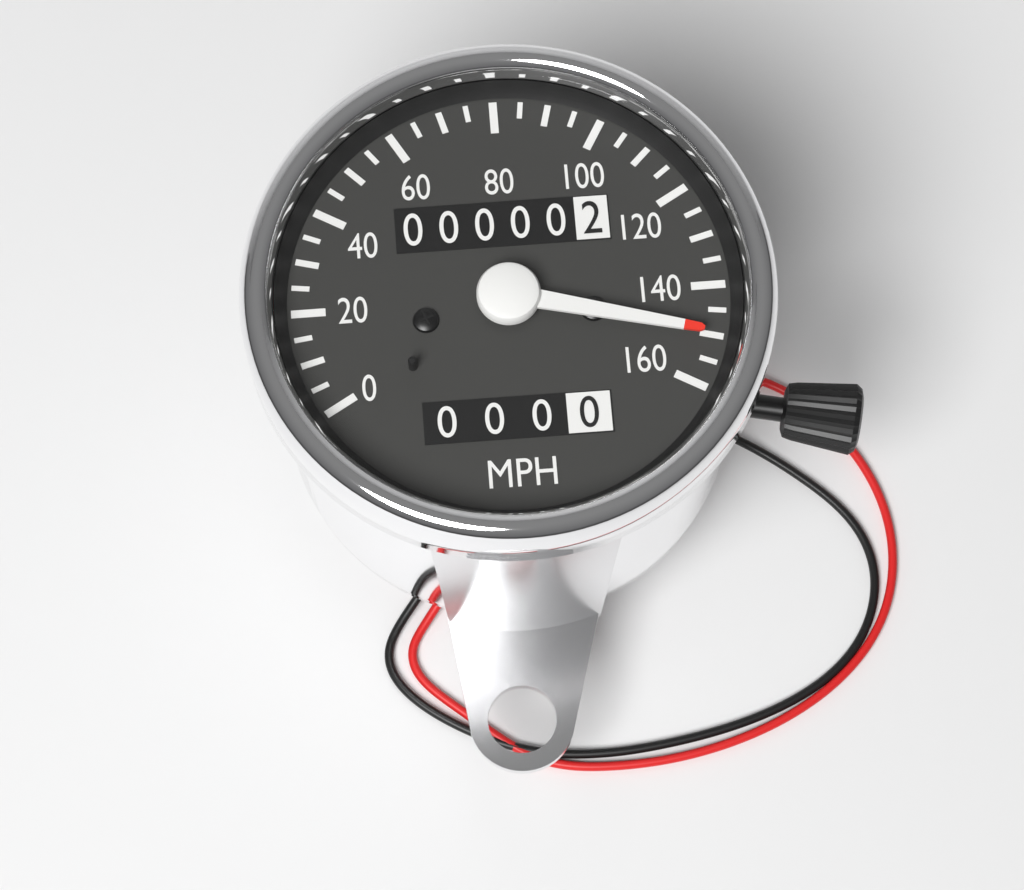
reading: 150 mph
